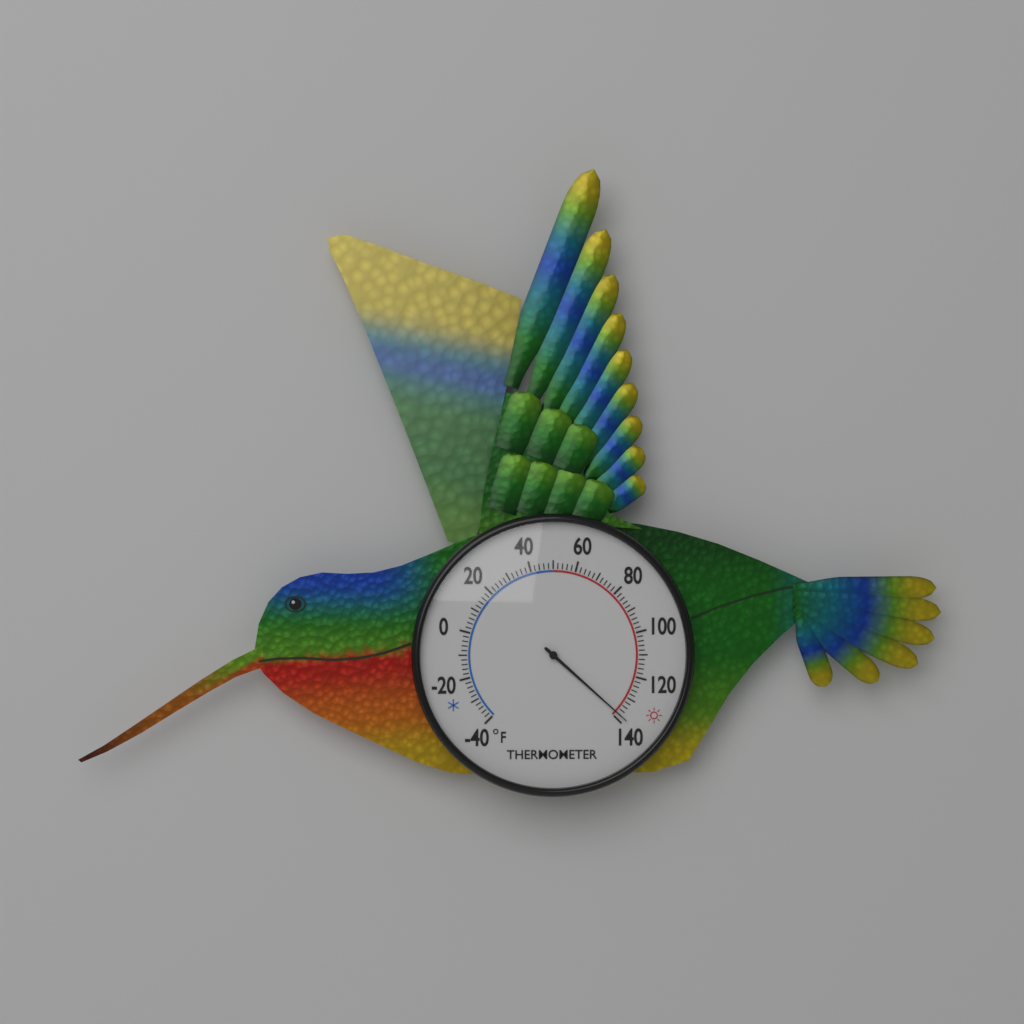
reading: 138 °F
